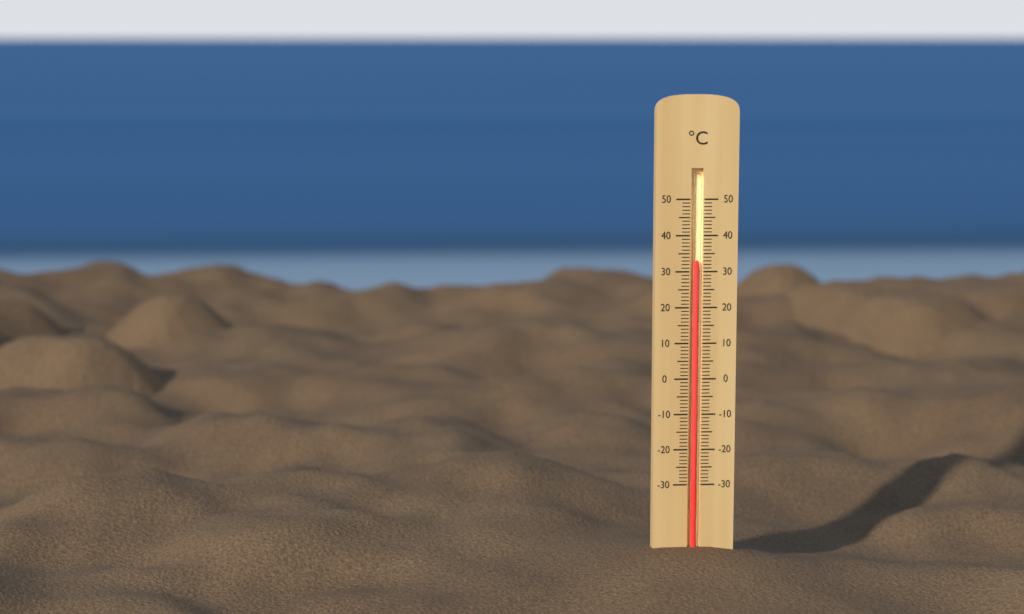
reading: 33 °C
